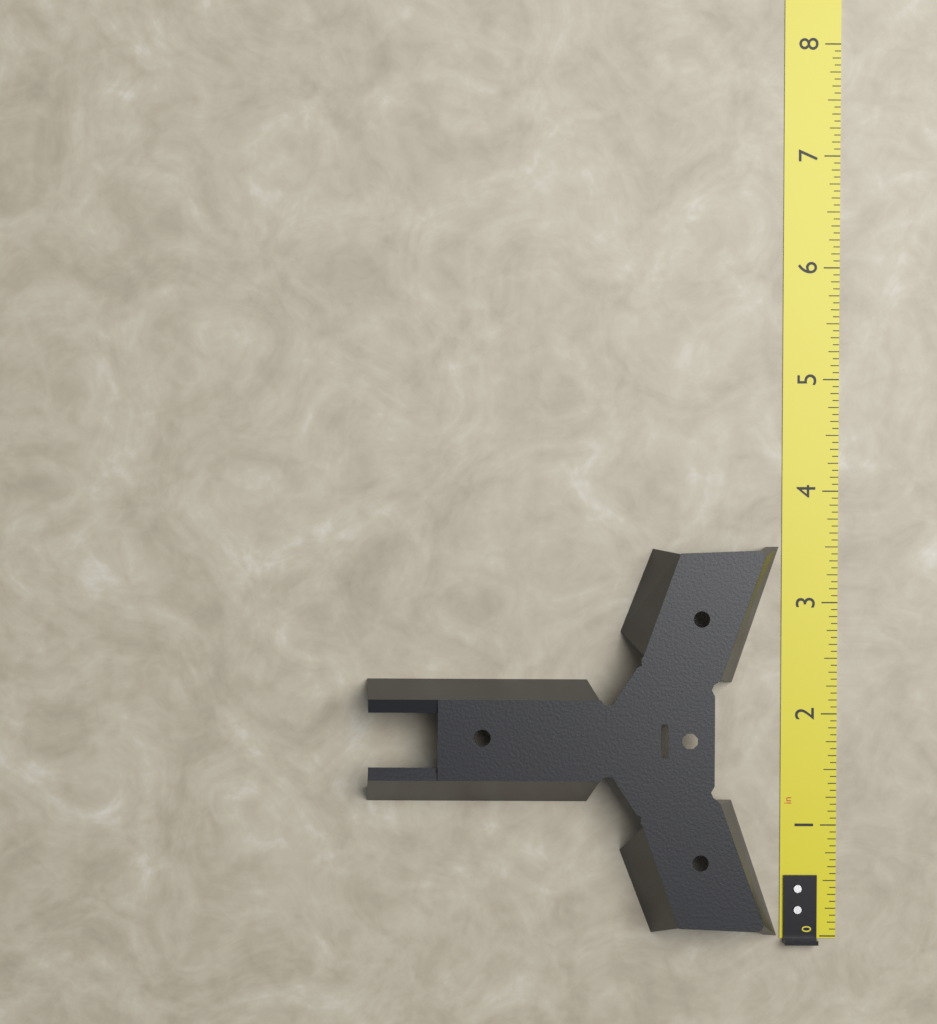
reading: 3.5000 in
